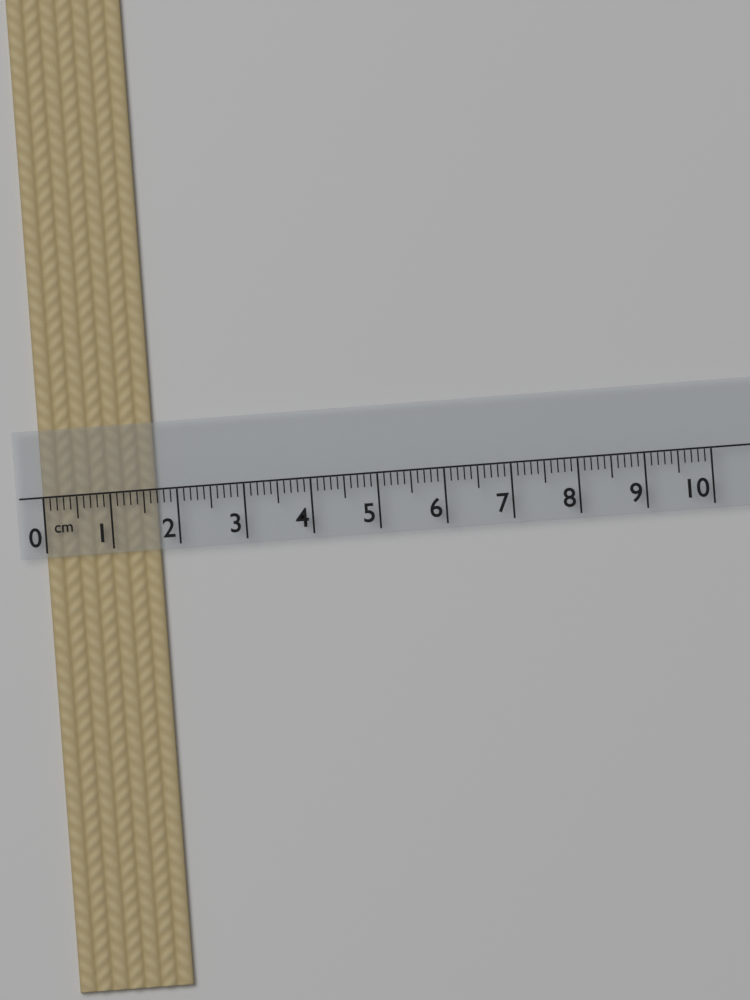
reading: 1.7 cm
